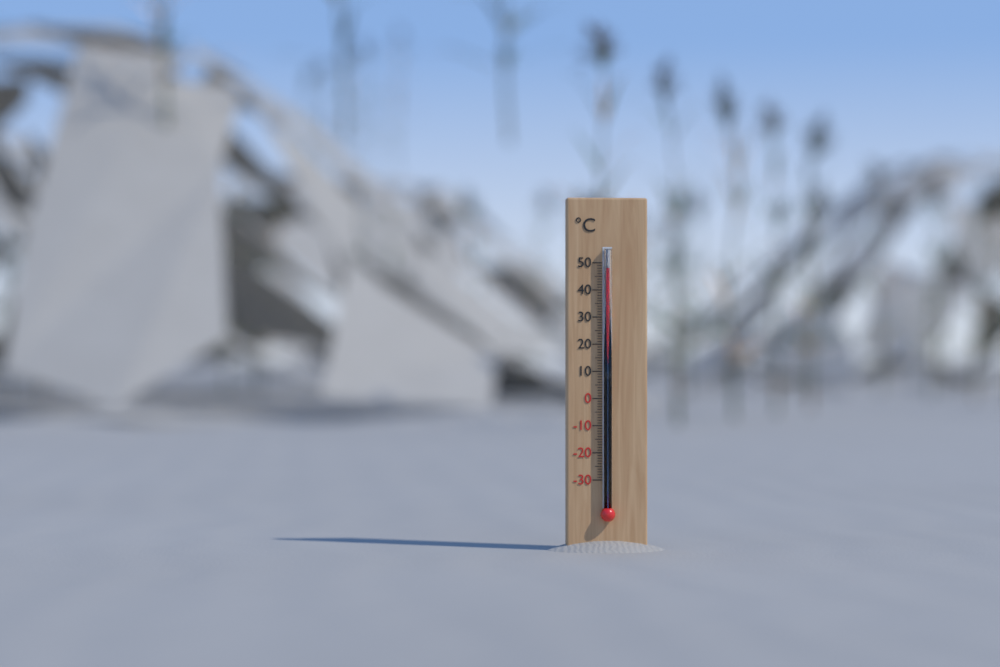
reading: 48 °C
